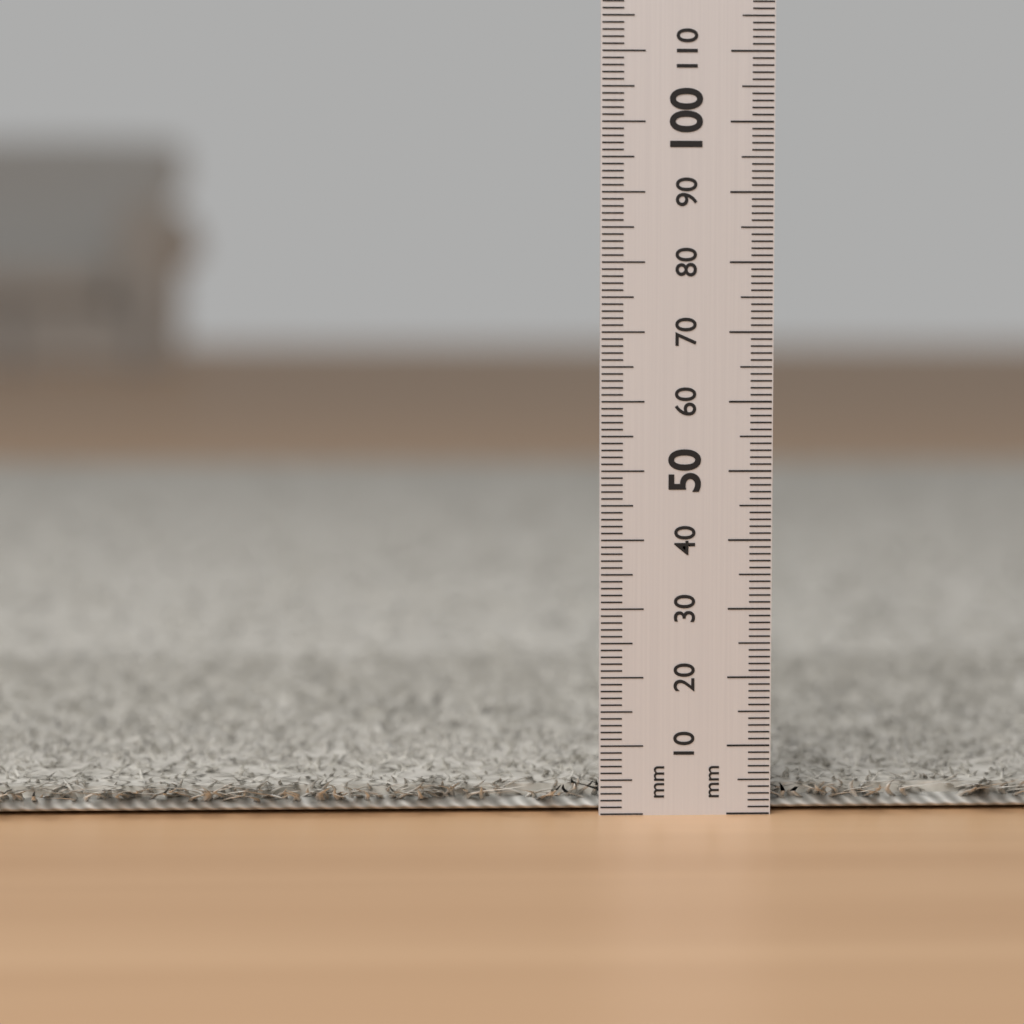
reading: 5 mm
